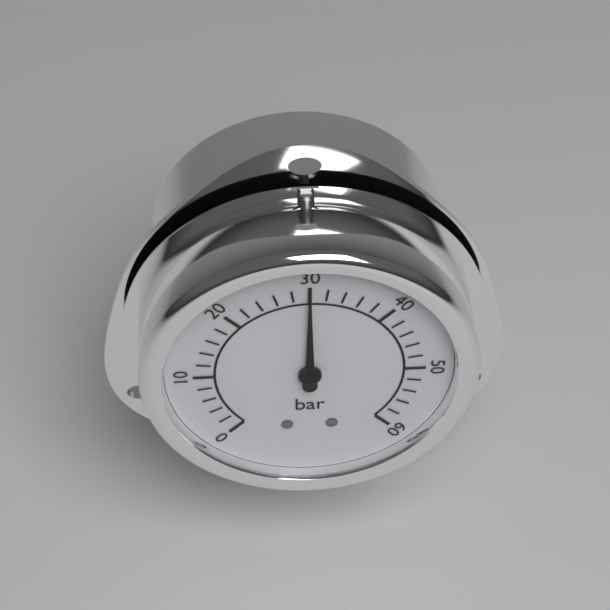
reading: 30 bar
